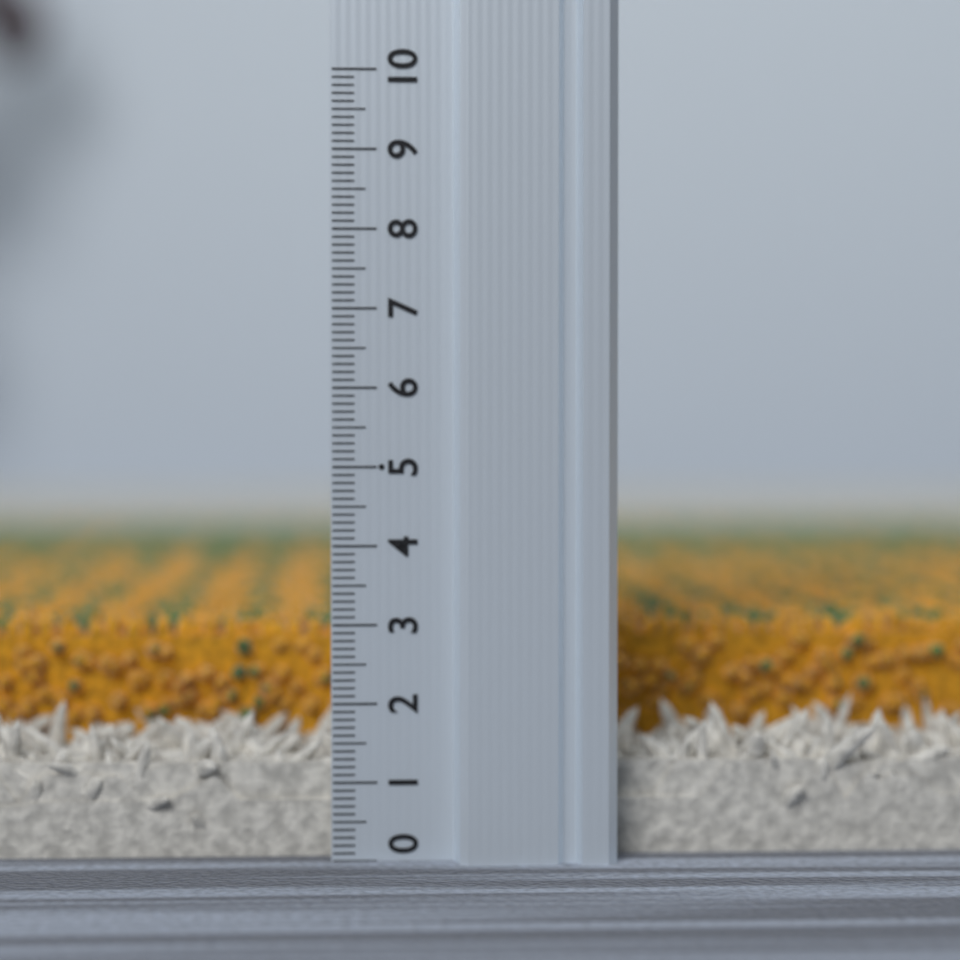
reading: 2.9 (no unit)
